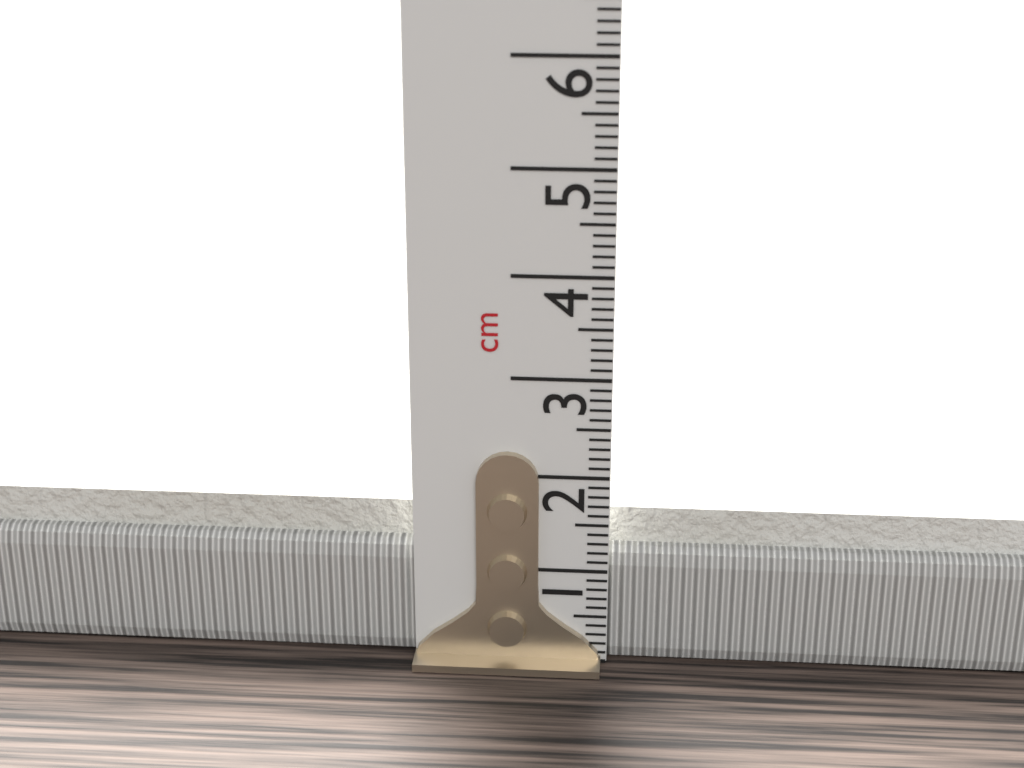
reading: 1.6 cm
